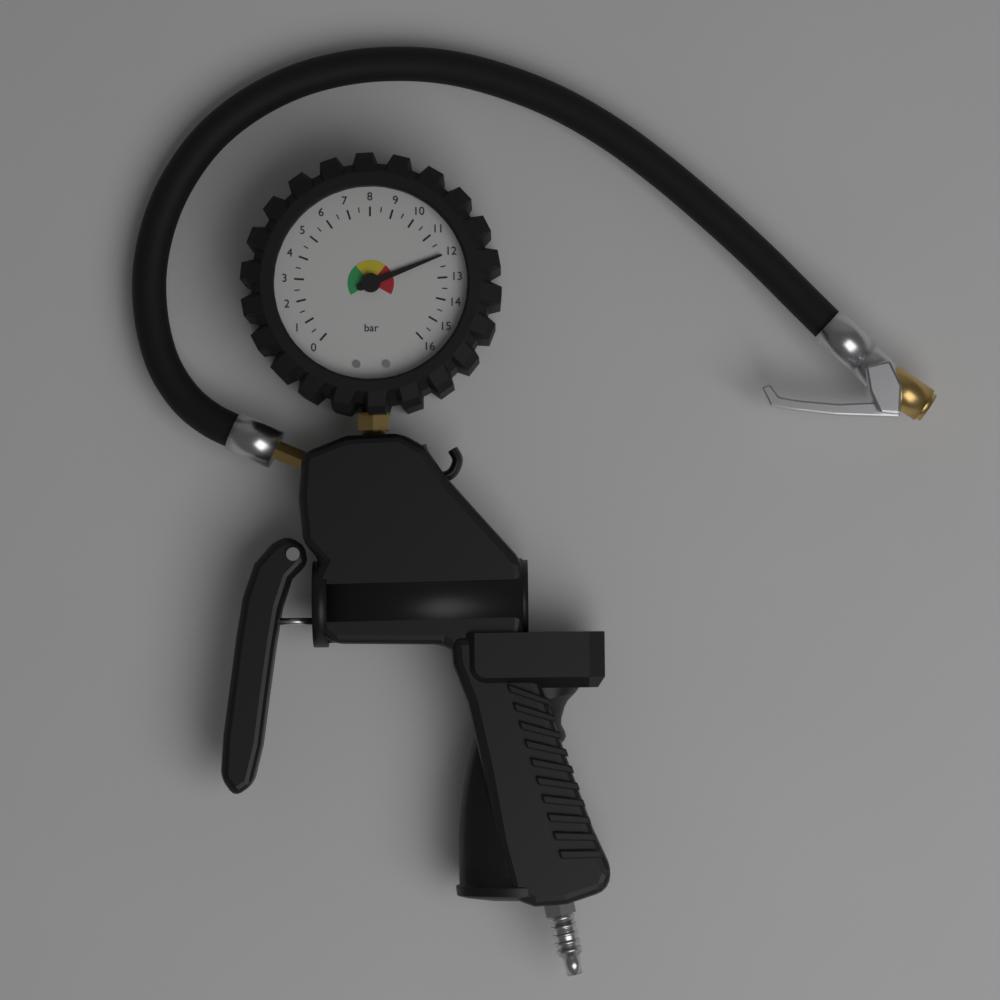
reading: 12.0 bar
